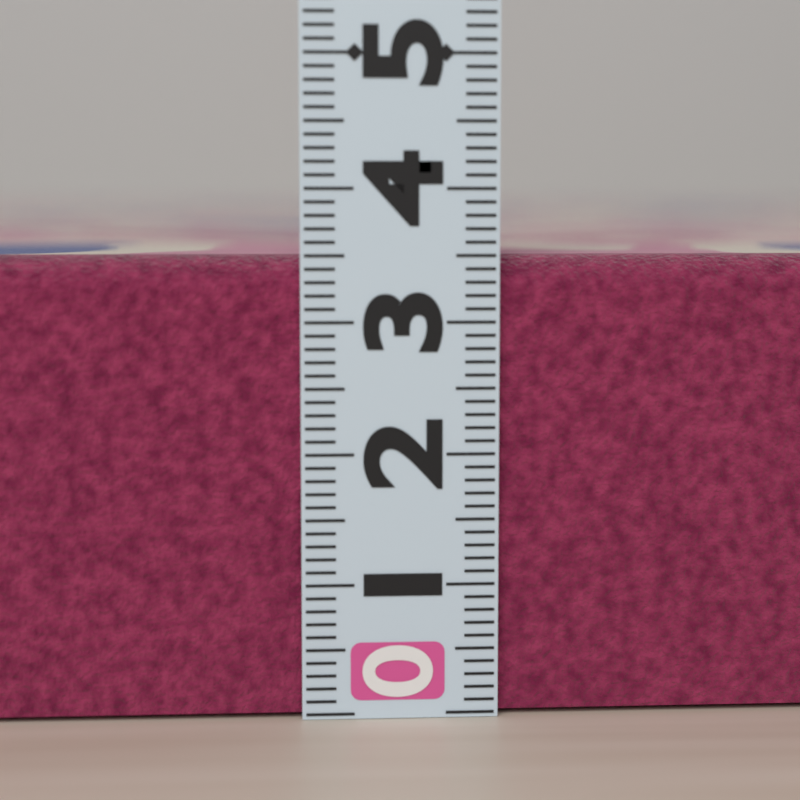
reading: 3.5 (no unit)
